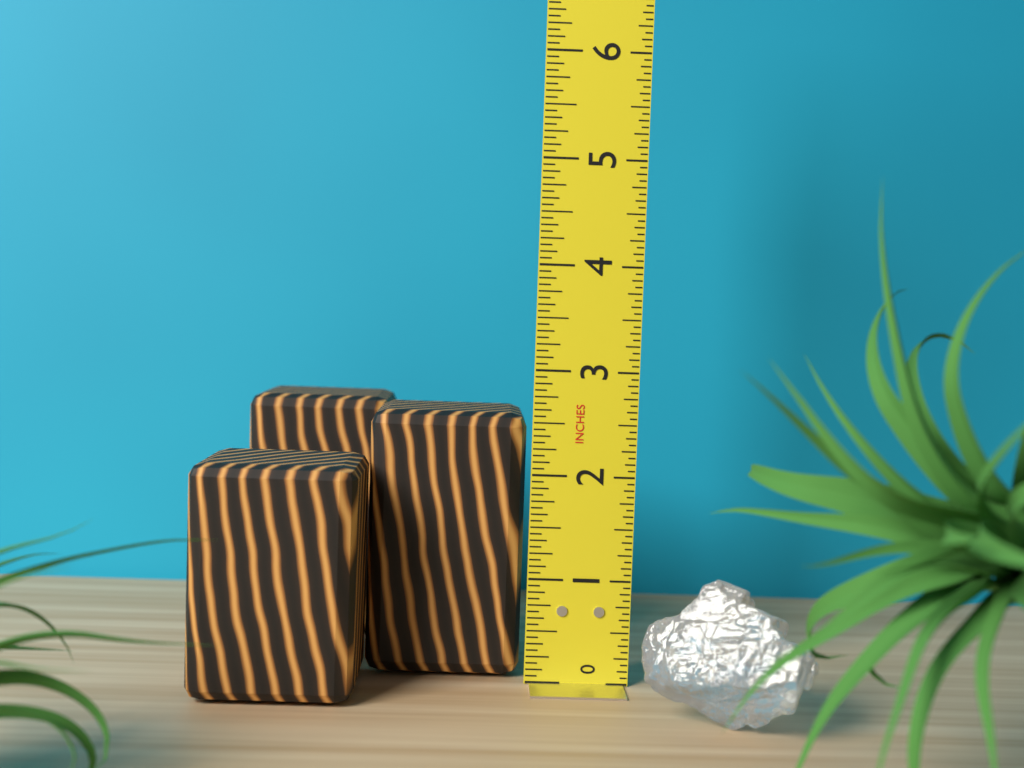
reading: 2.5625 in
